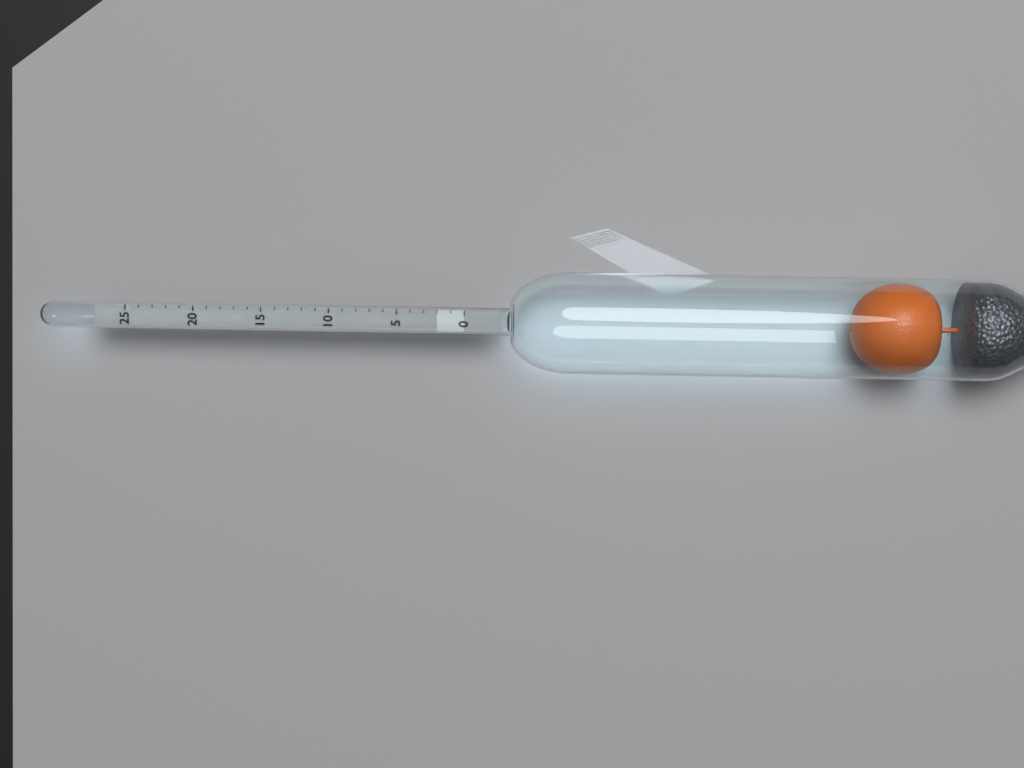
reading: 2 (no unit)
